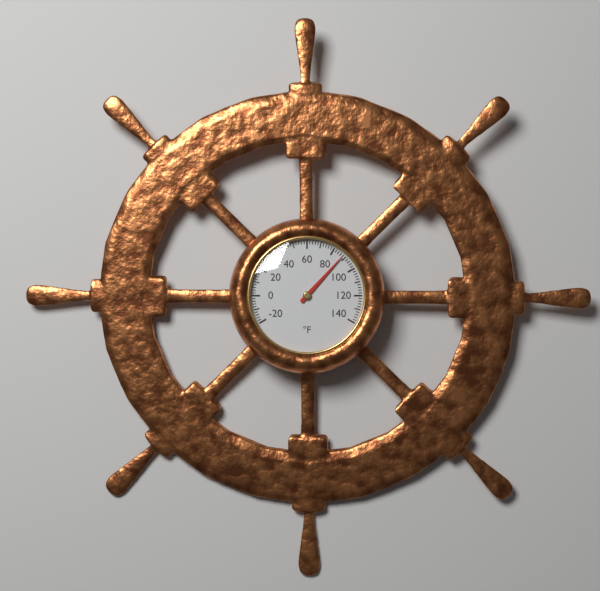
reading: 88 °F
